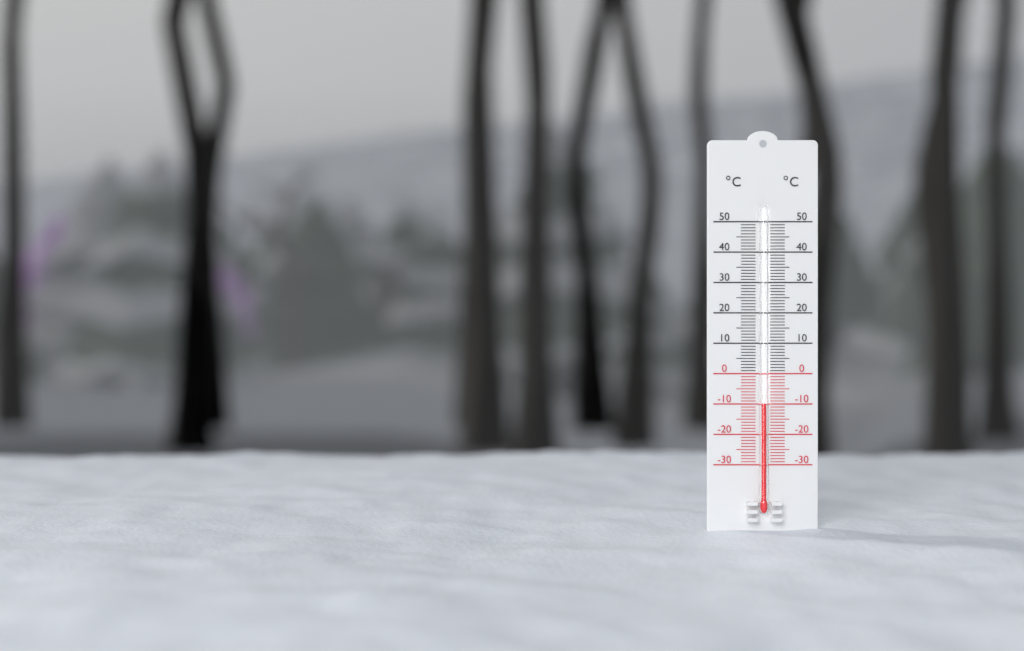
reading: -10 °C
